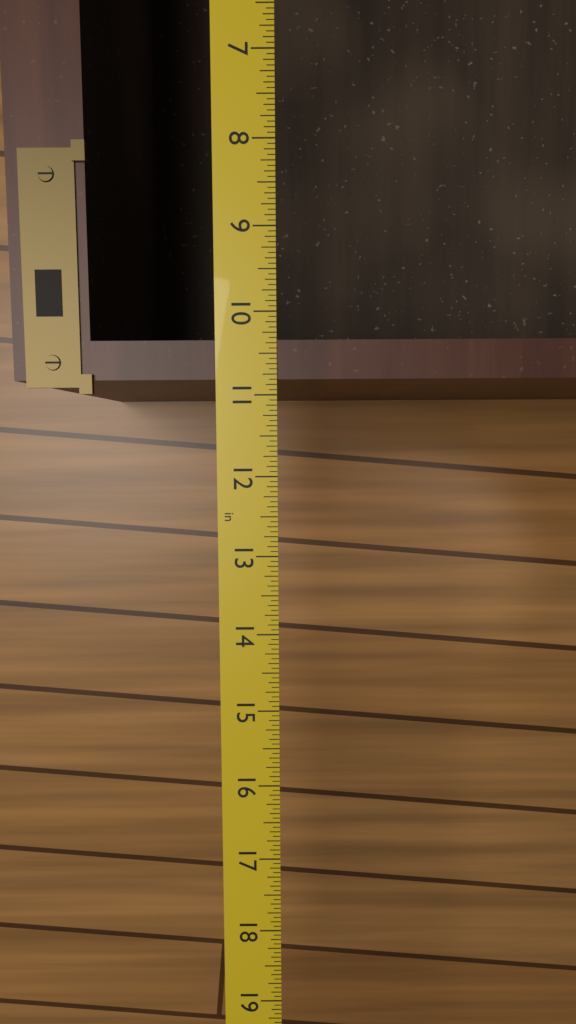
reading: 10.8125 in
